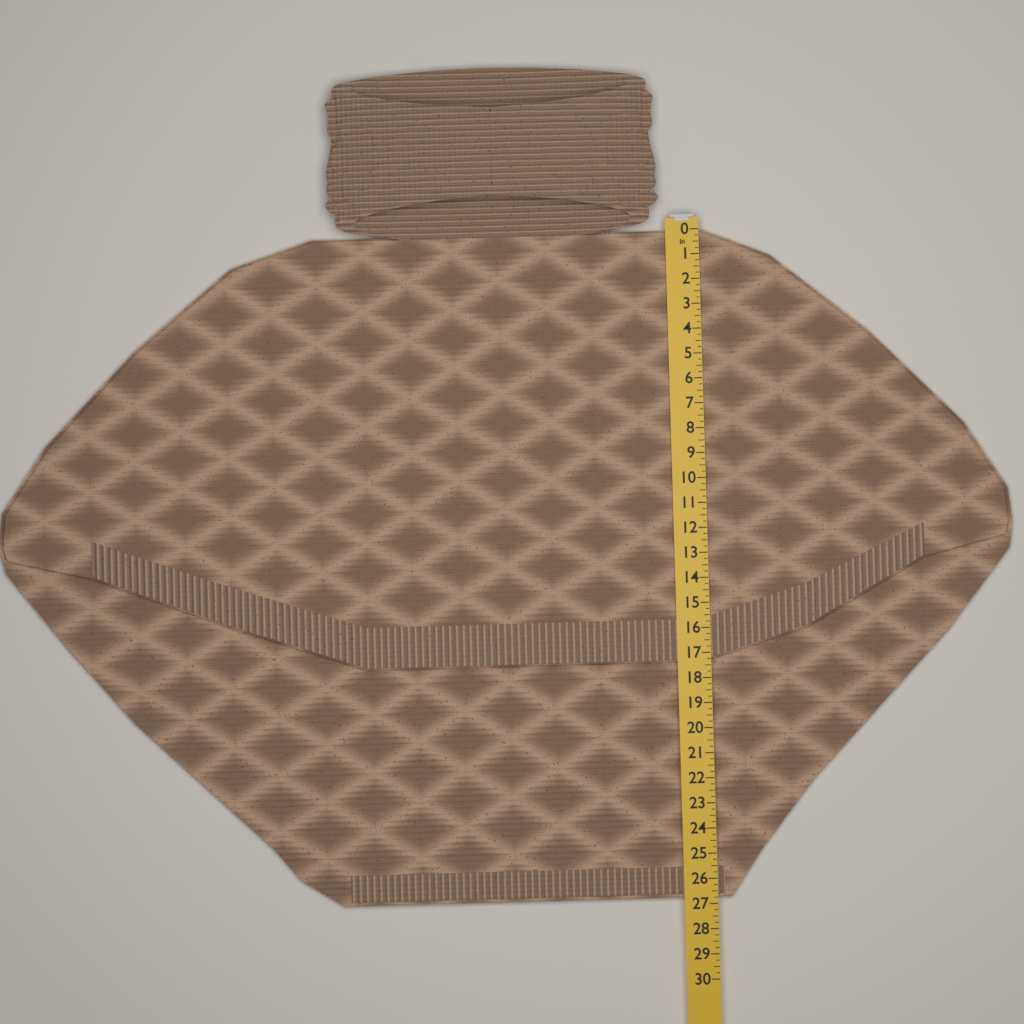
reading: 26.75 in
